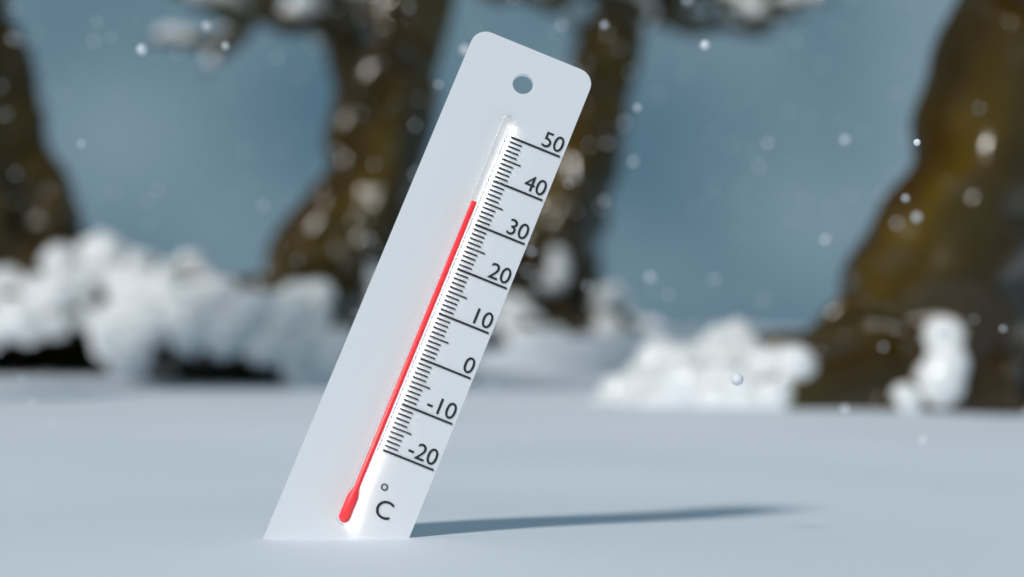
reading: 34 °C
